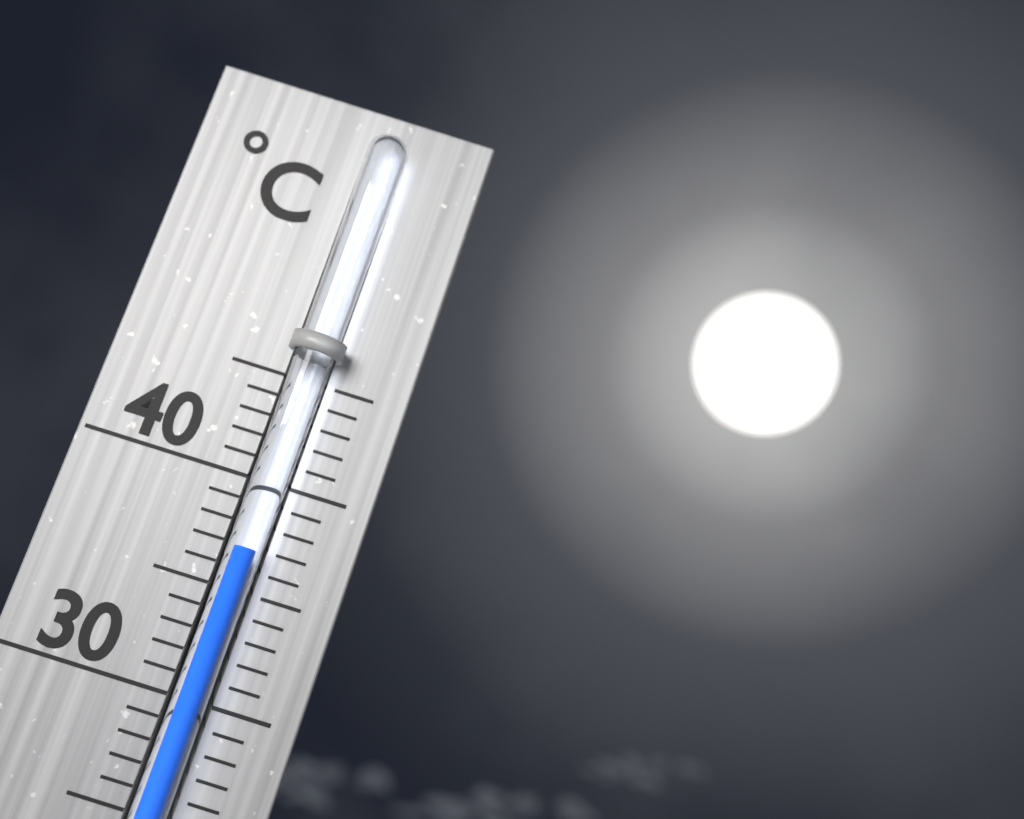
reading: 37 °C
